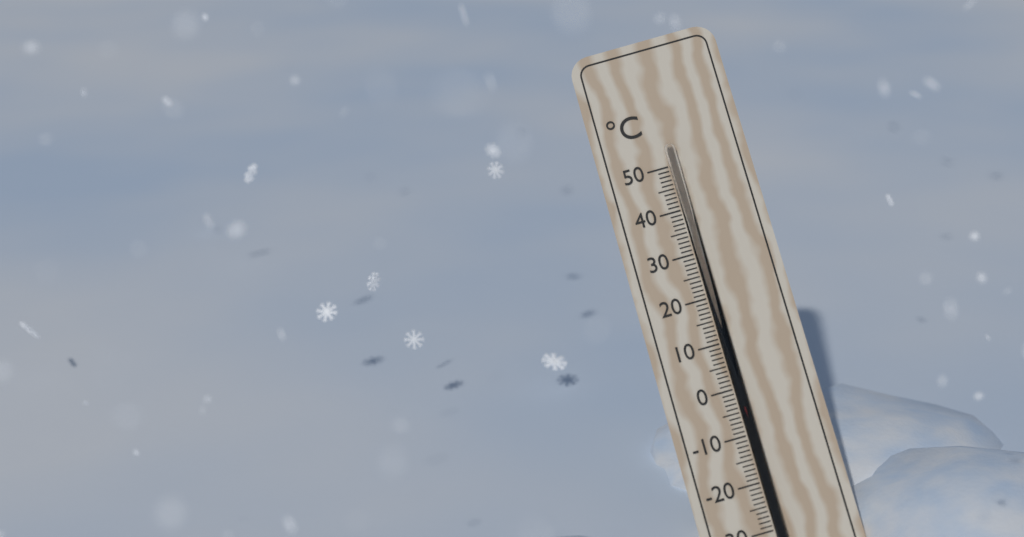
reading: -4 °C
